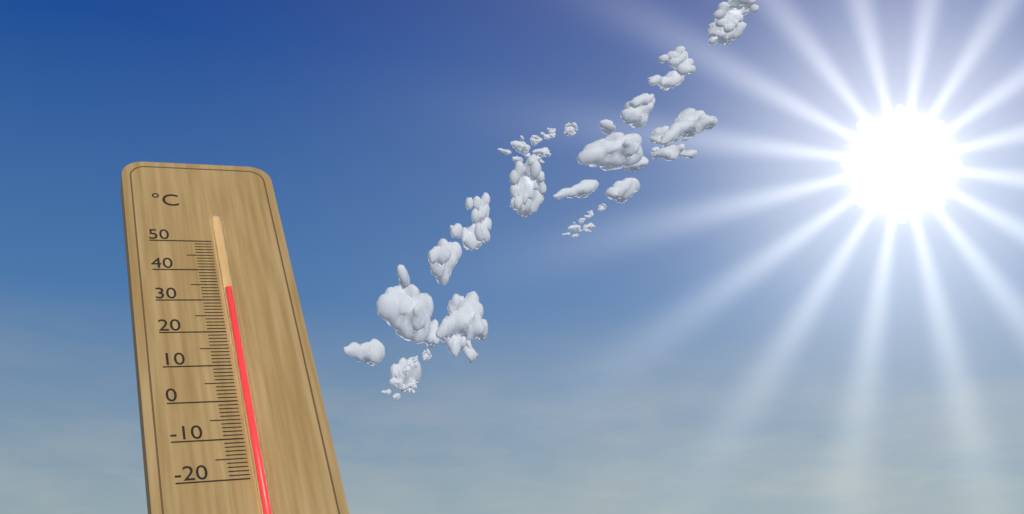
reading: 33 °C
